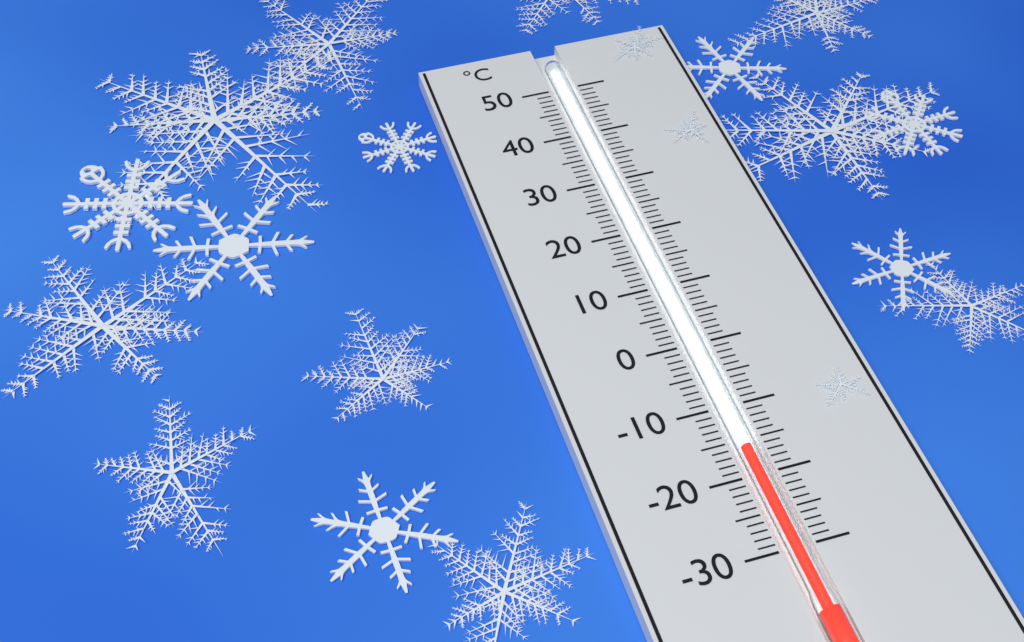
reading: -16 °C
